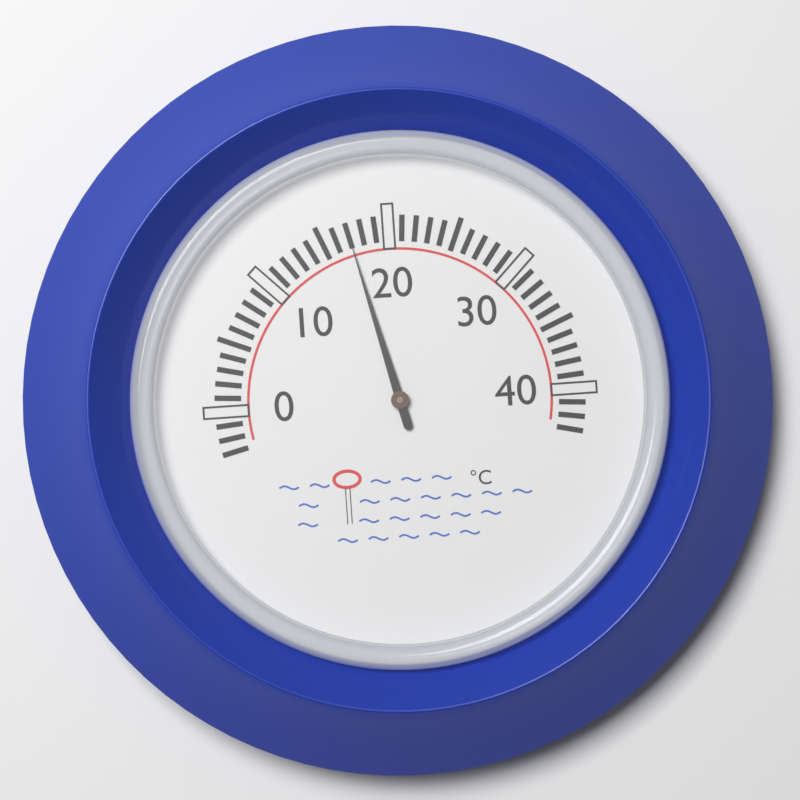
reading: 17 °C
